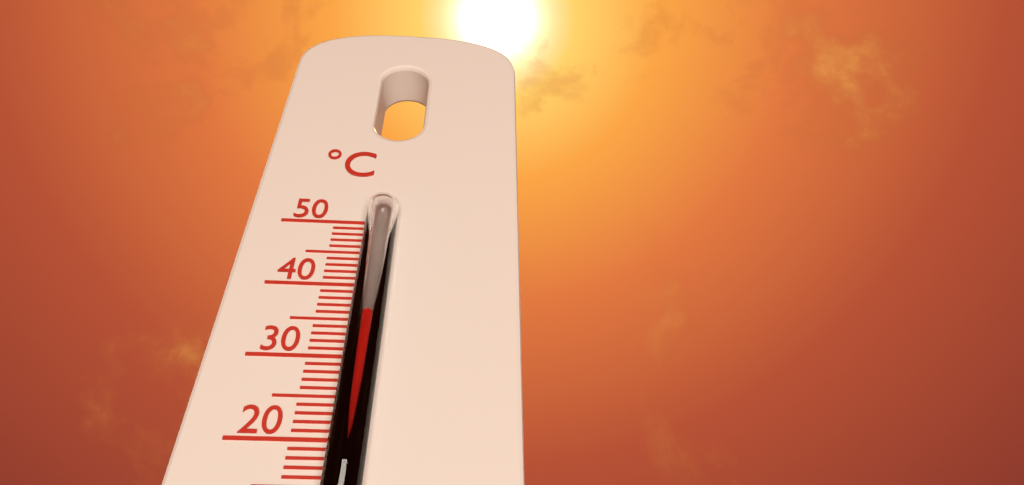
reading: 35 °C
